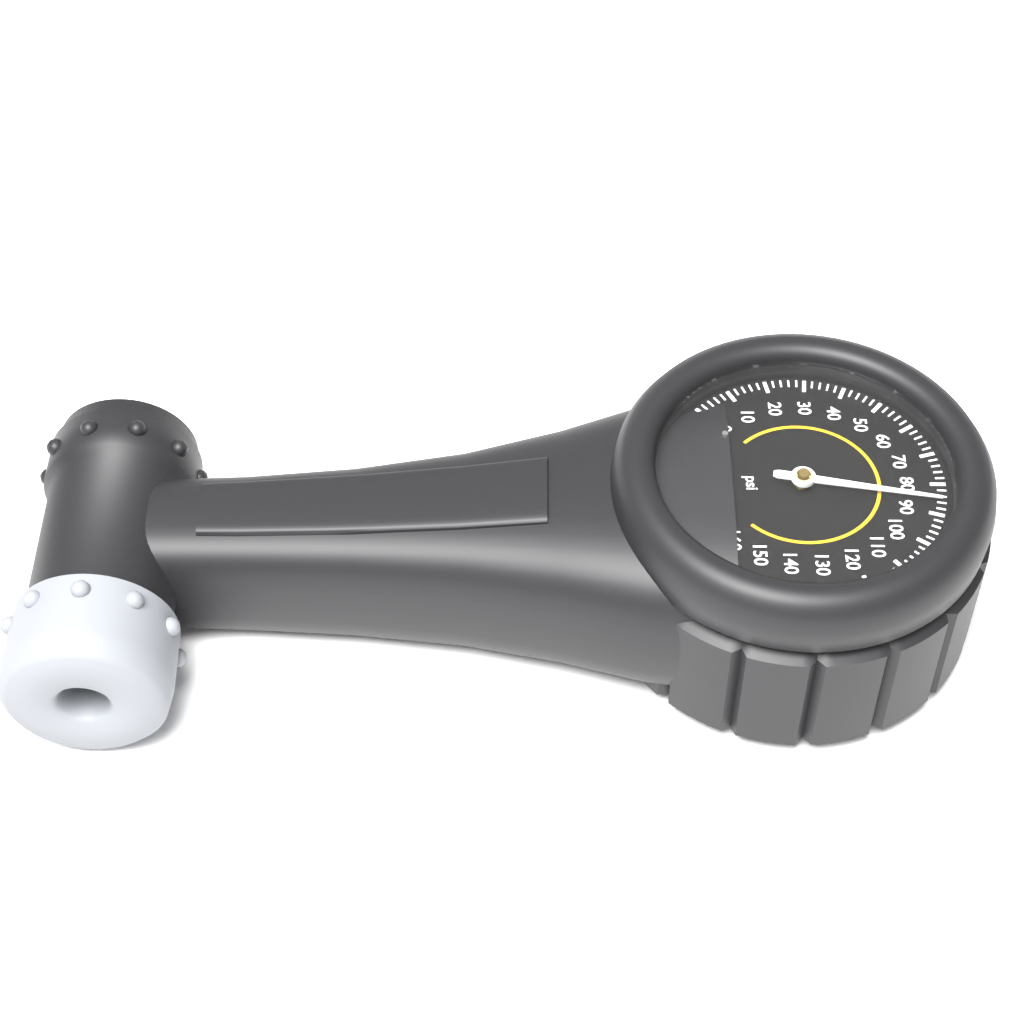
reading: 86 psi
